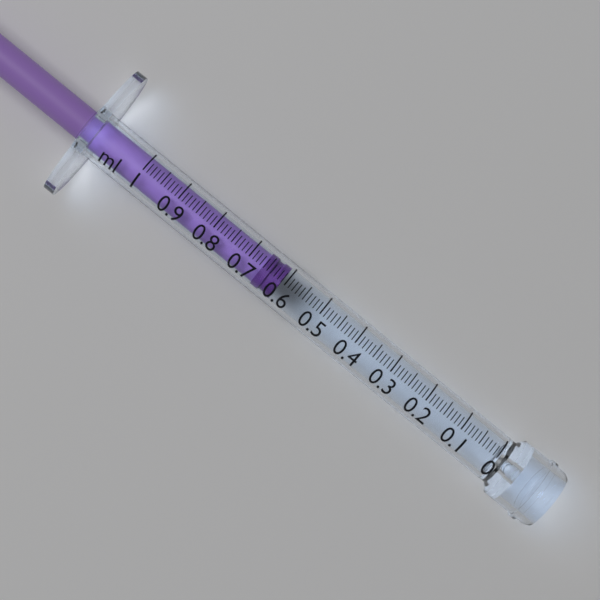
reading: 0.61 ml
